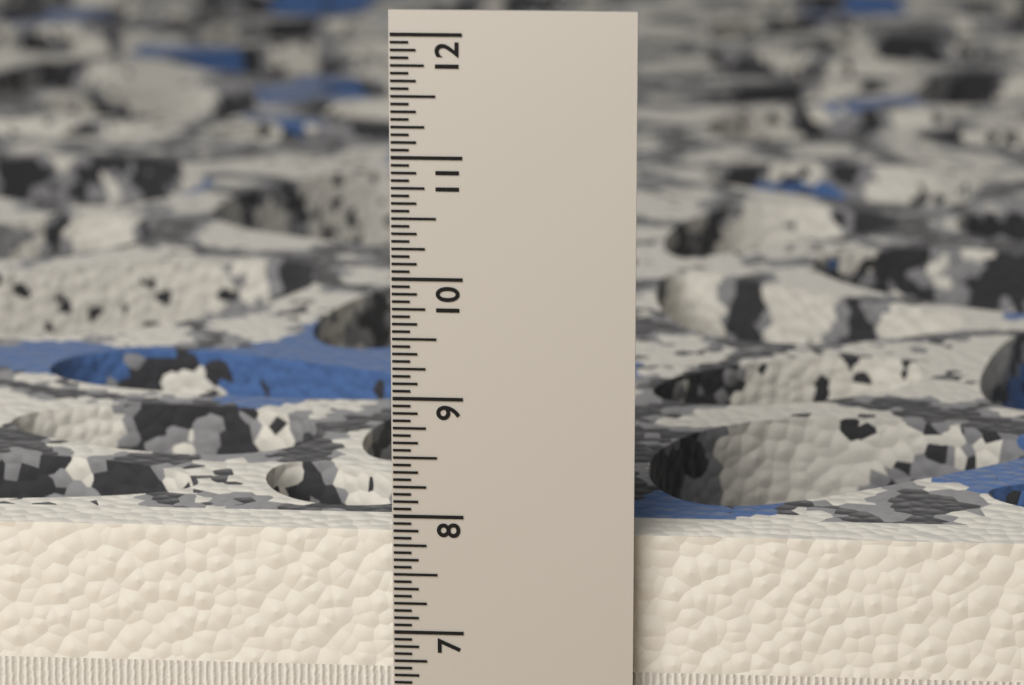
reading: 7.8125 in
